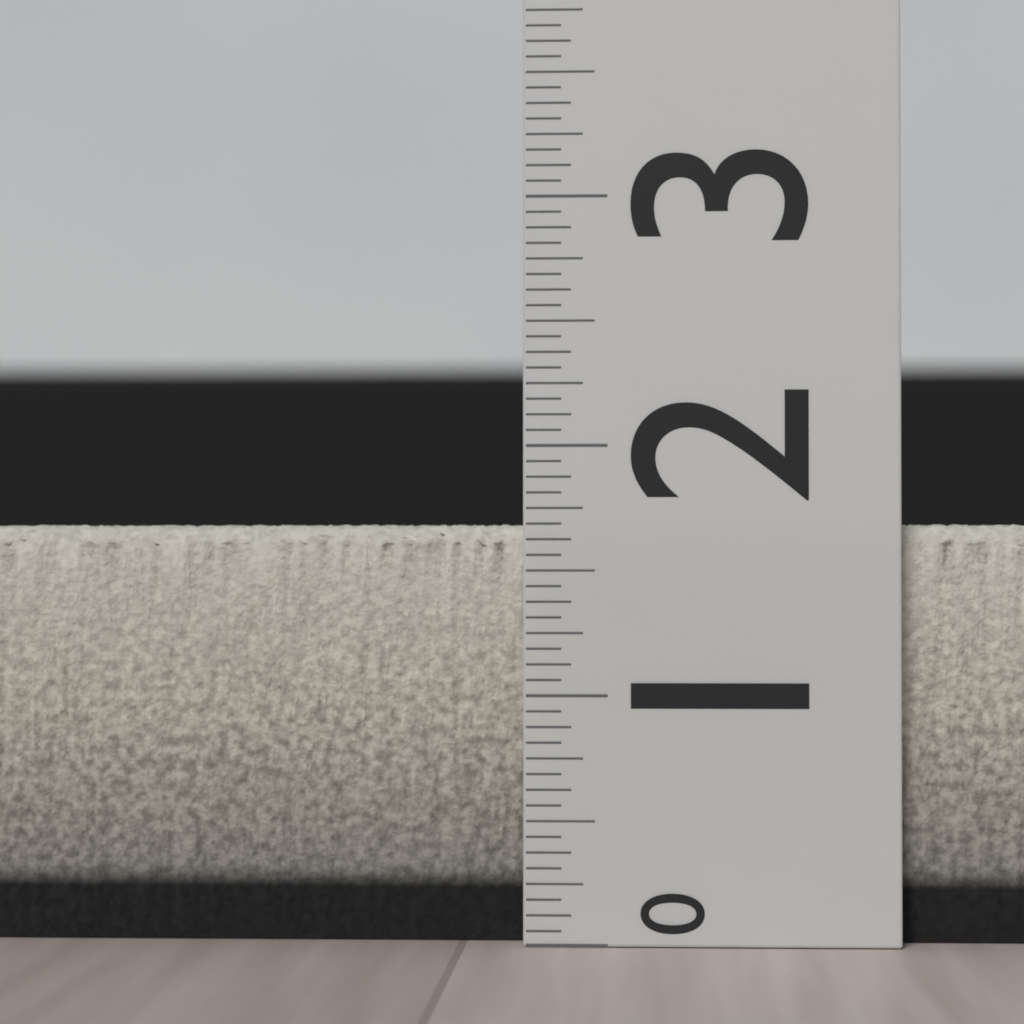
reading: 1.6875 (no unit)
